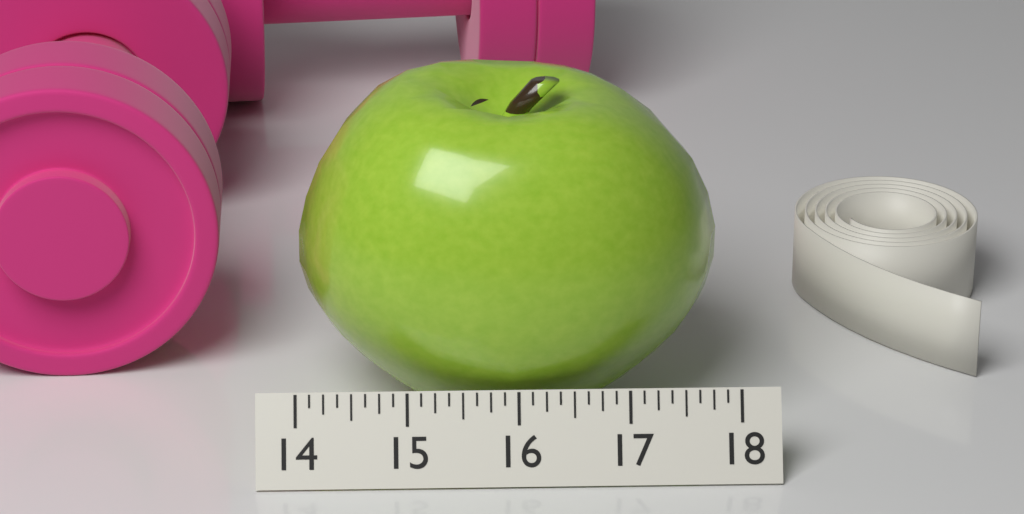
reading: 17.875 (no unit)
